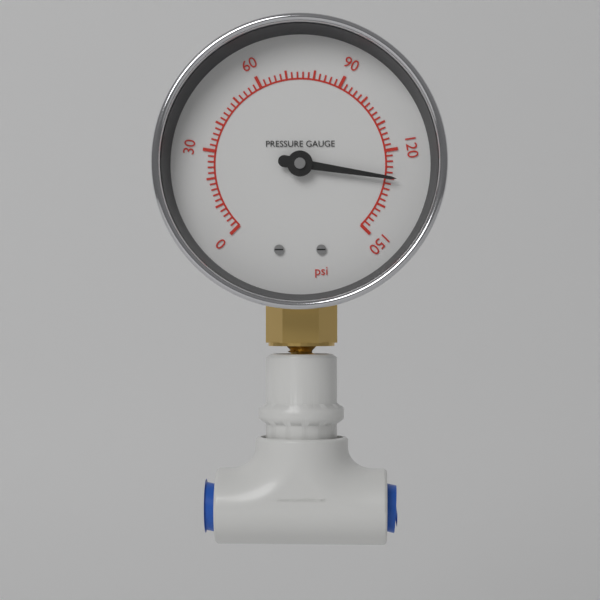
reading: 130 psi
